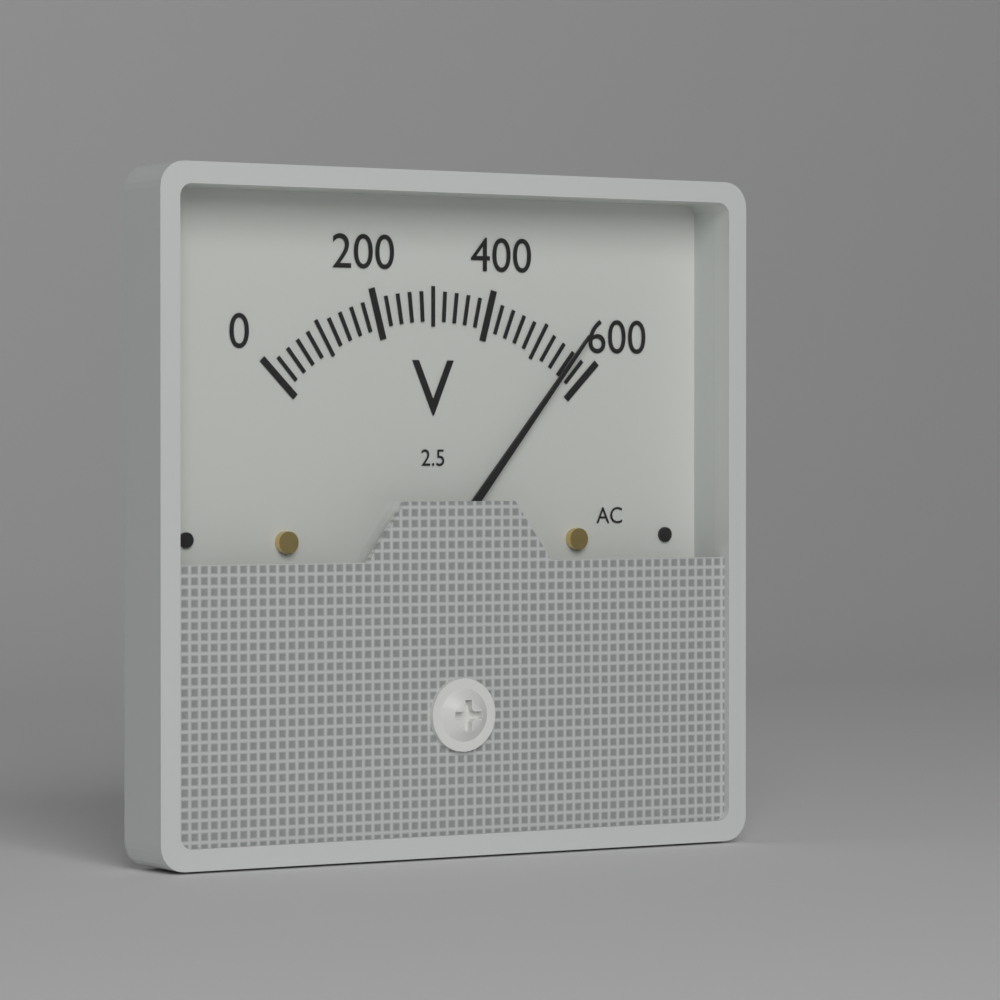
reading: 560 V
